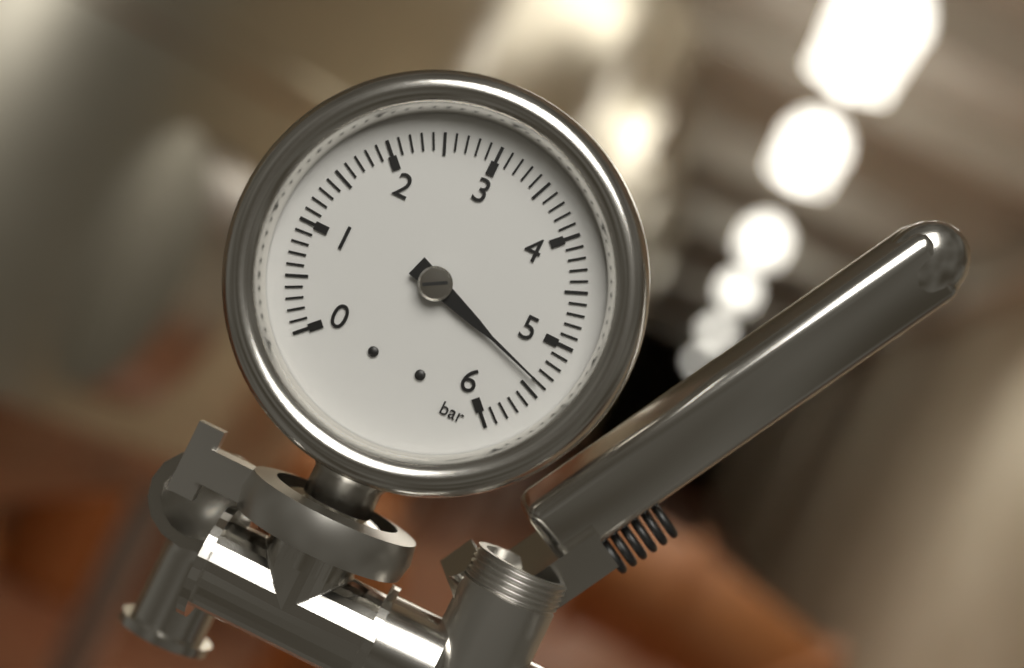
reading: 5.4 bar
